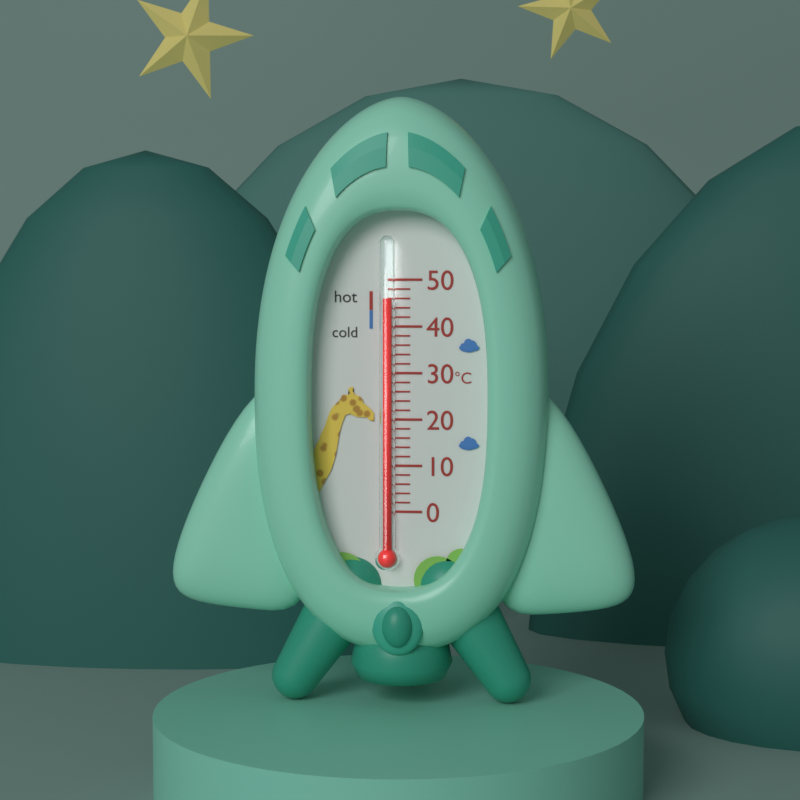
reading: 46 °C
